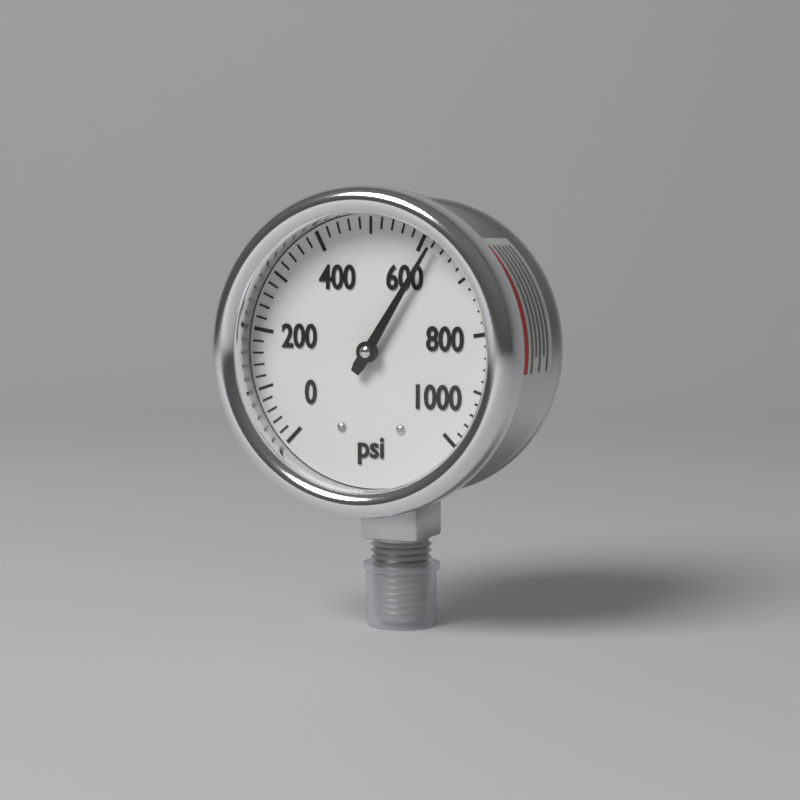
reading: 620 psi
